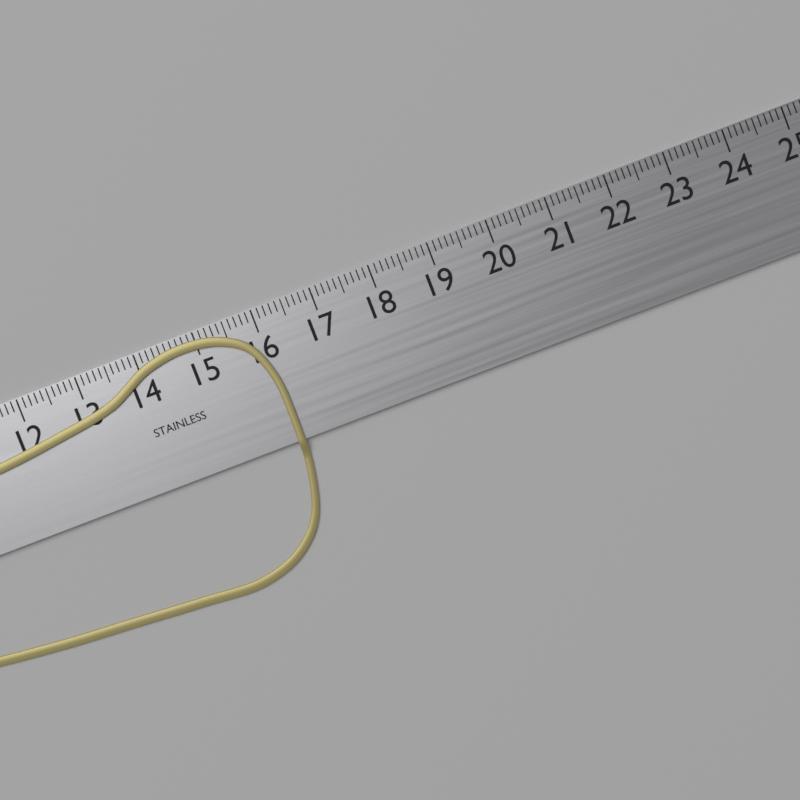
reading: 16.1 cm
